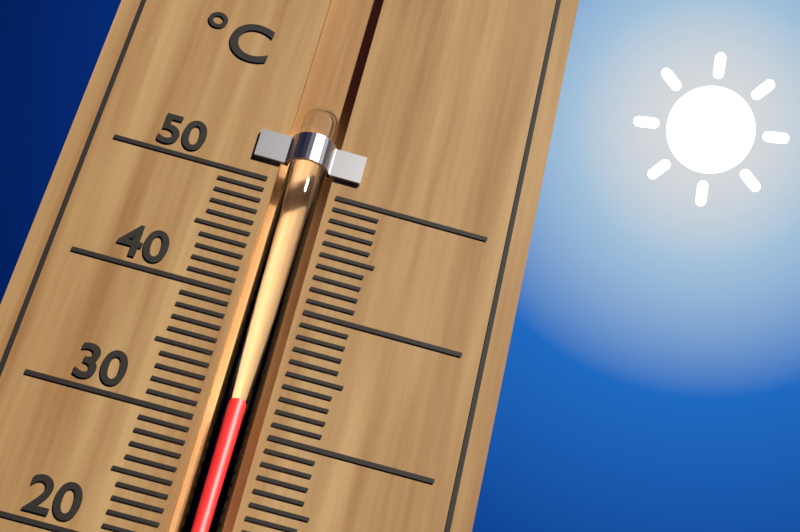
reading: 32 °C
